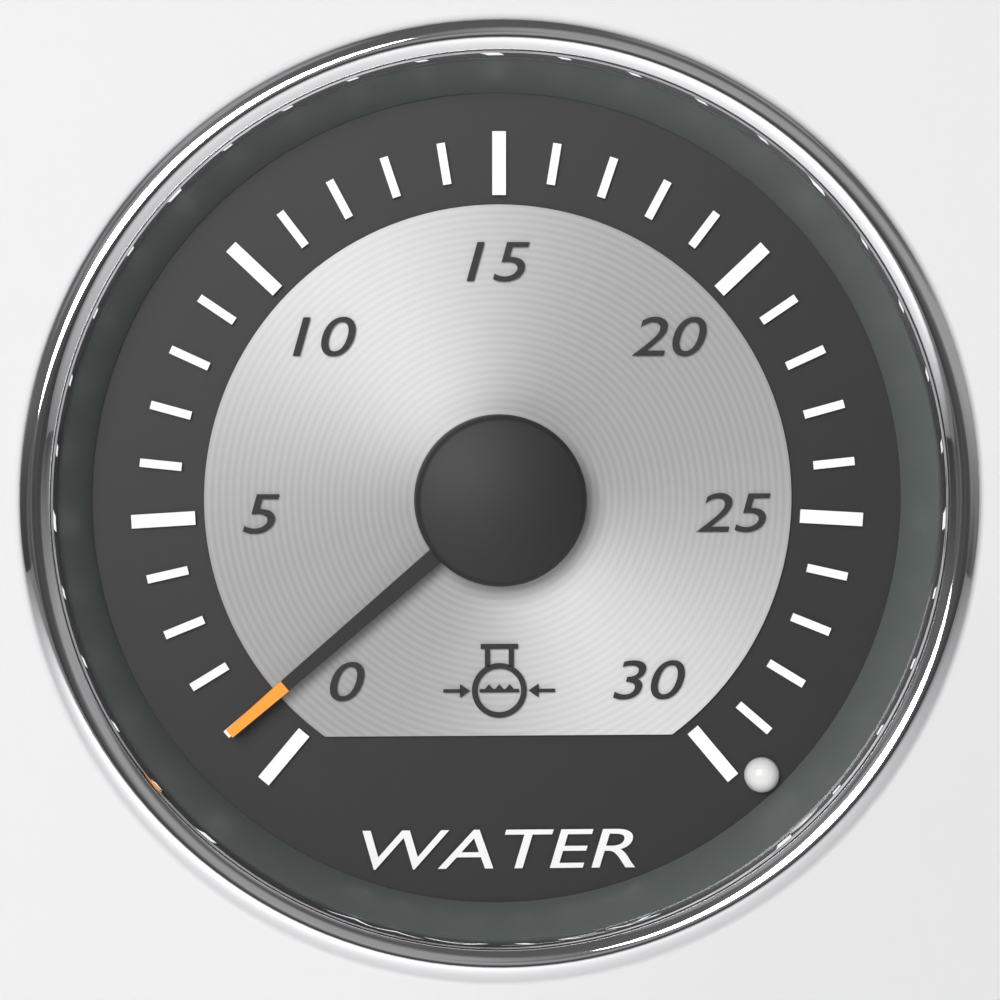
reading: 1 (no unit)
